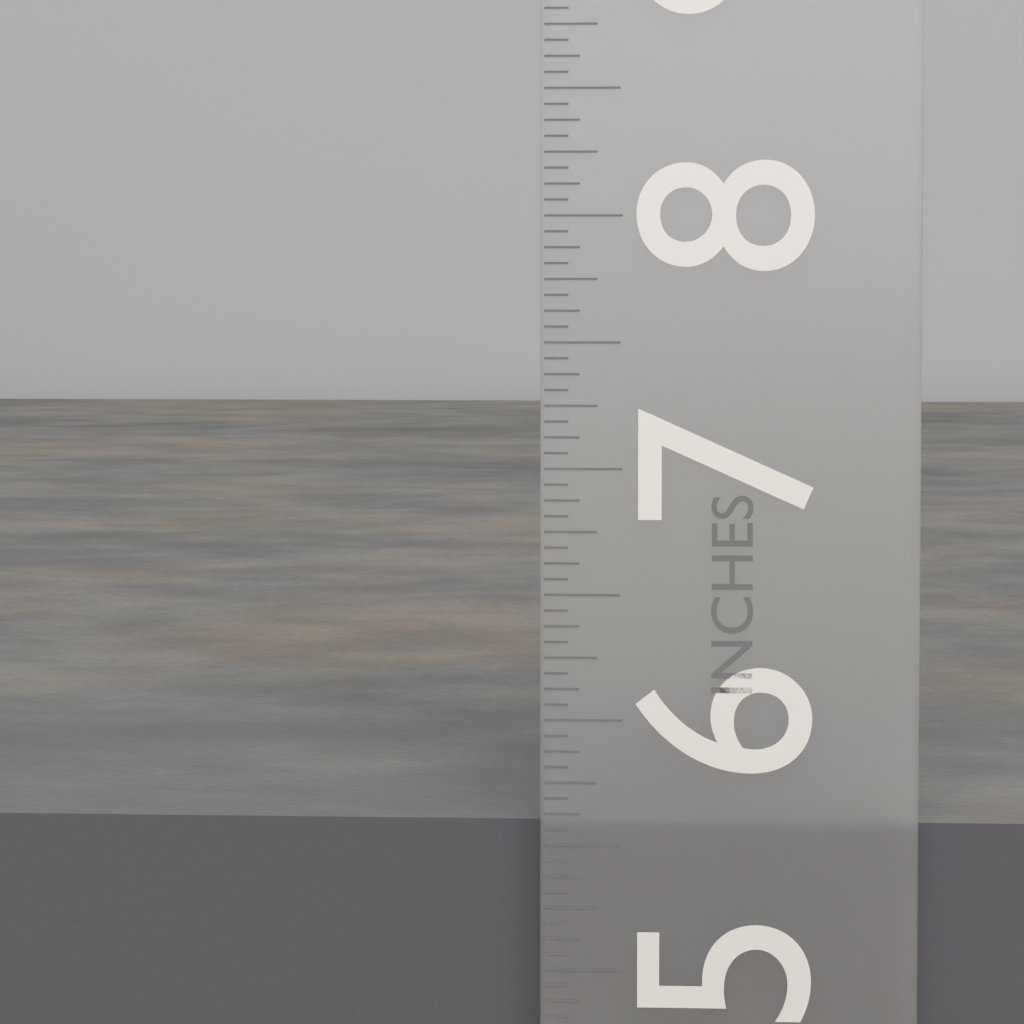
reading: 5.5625 in
